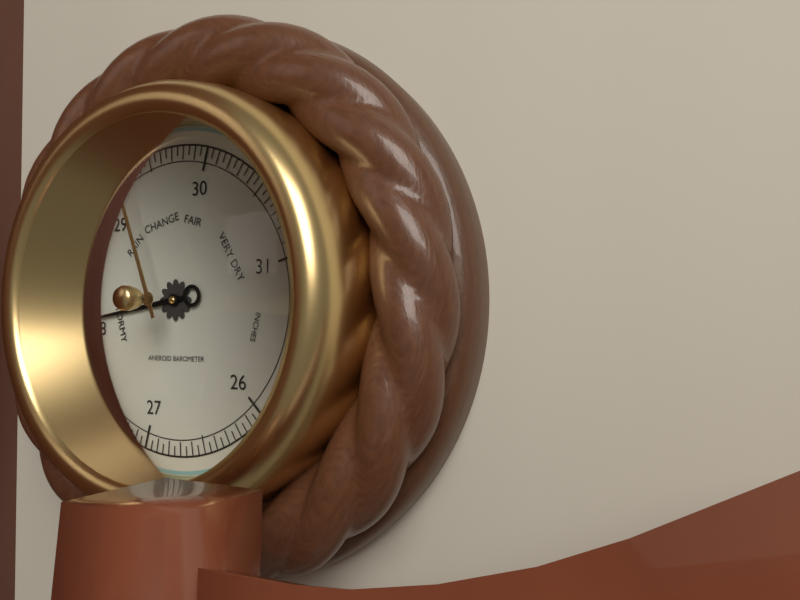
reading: 28.10 inHg
